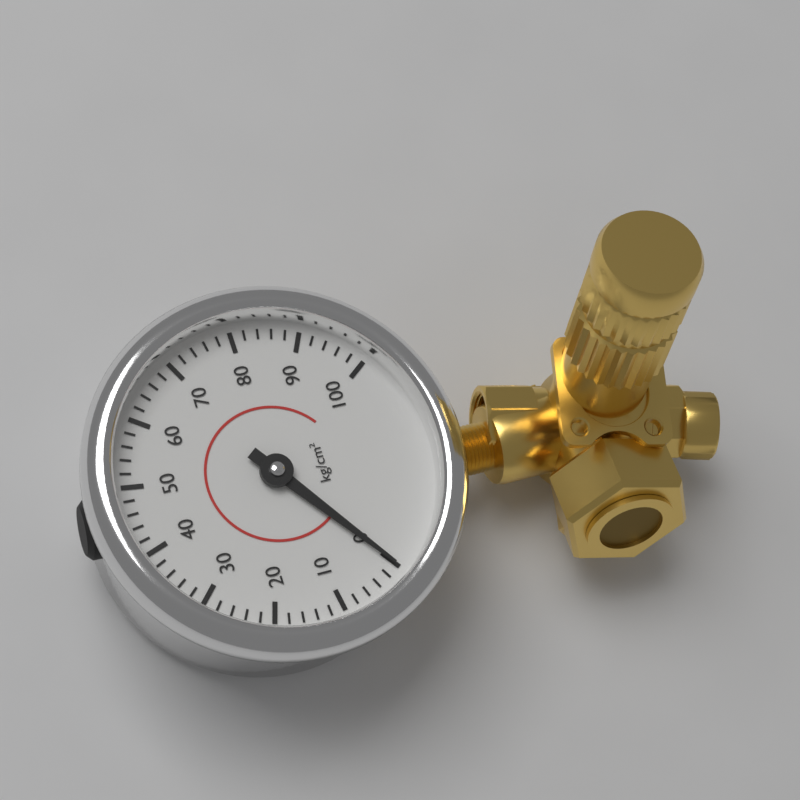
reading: 0 kg/cm²
